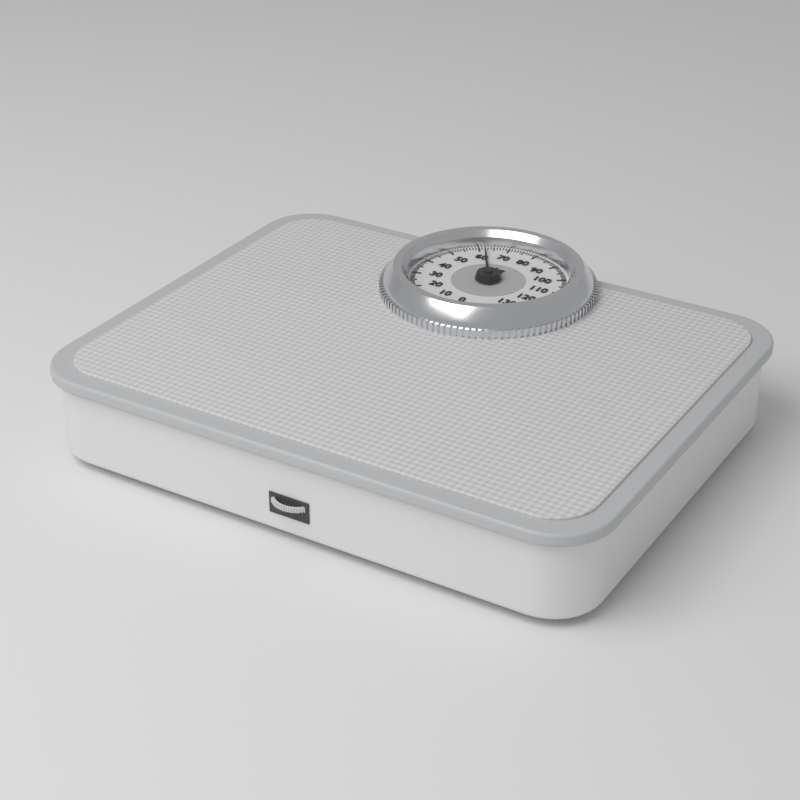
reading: 62 kg
